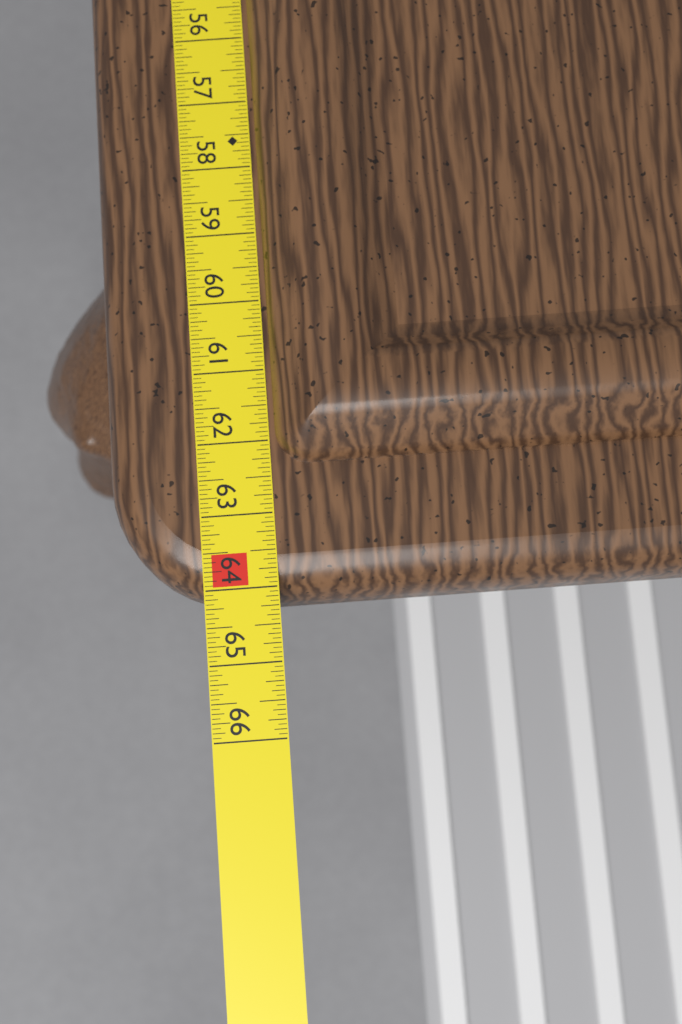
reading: 64.1250 in
